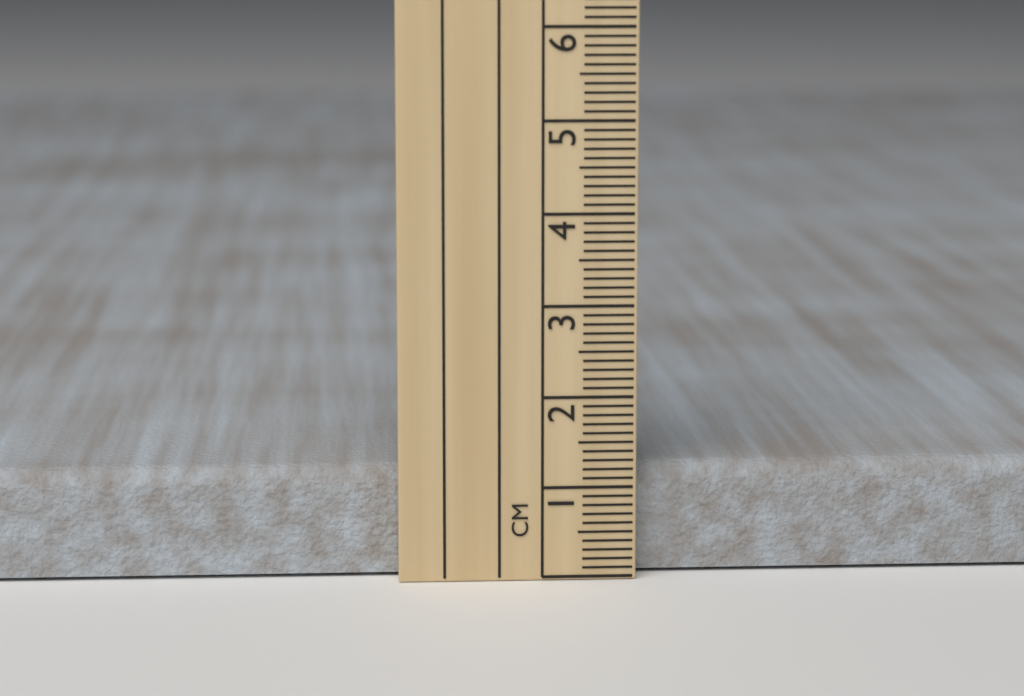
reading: 1.2 cm
